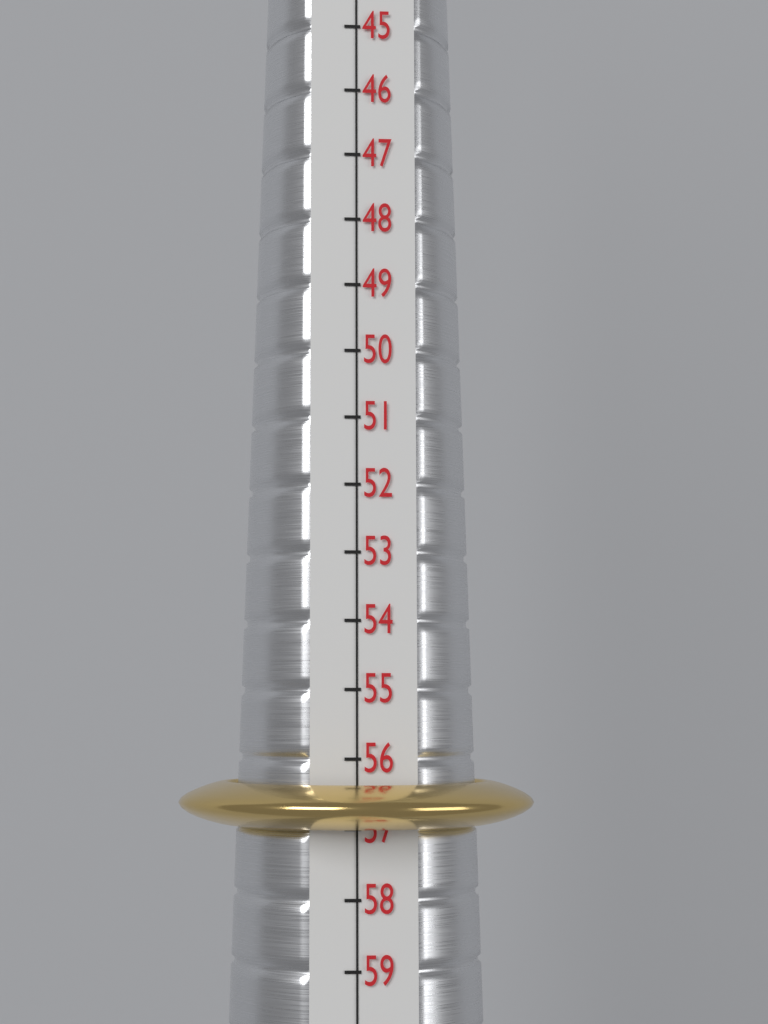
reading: 57 (no unit)
